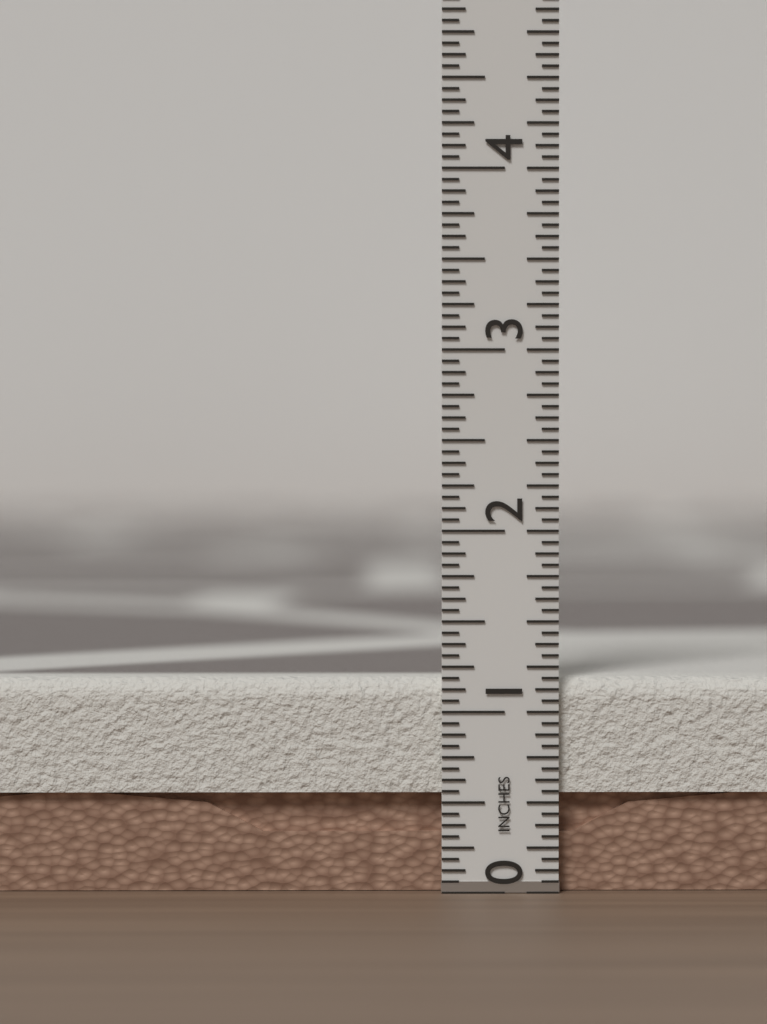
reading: 1.1875 in
